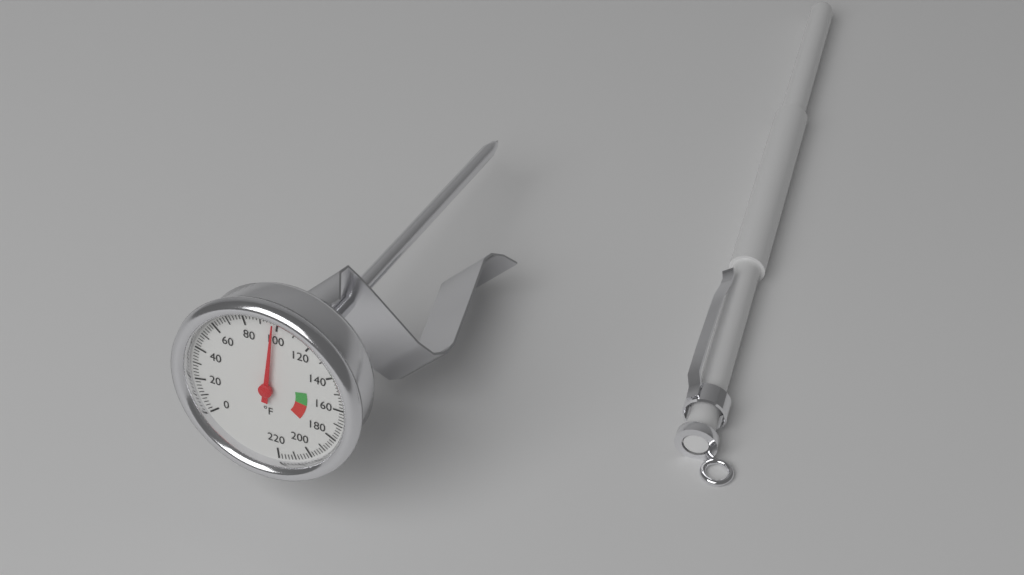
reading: 98 °F
